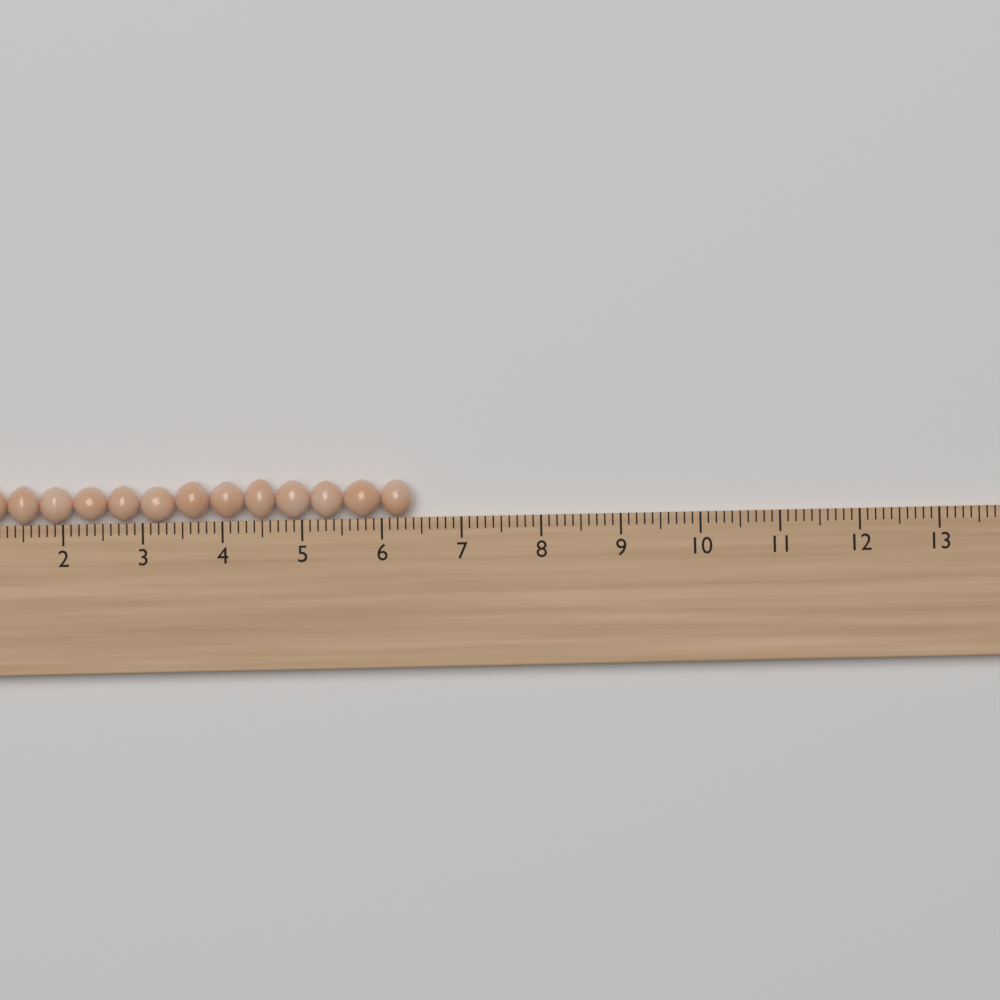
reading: 6.4 cm
